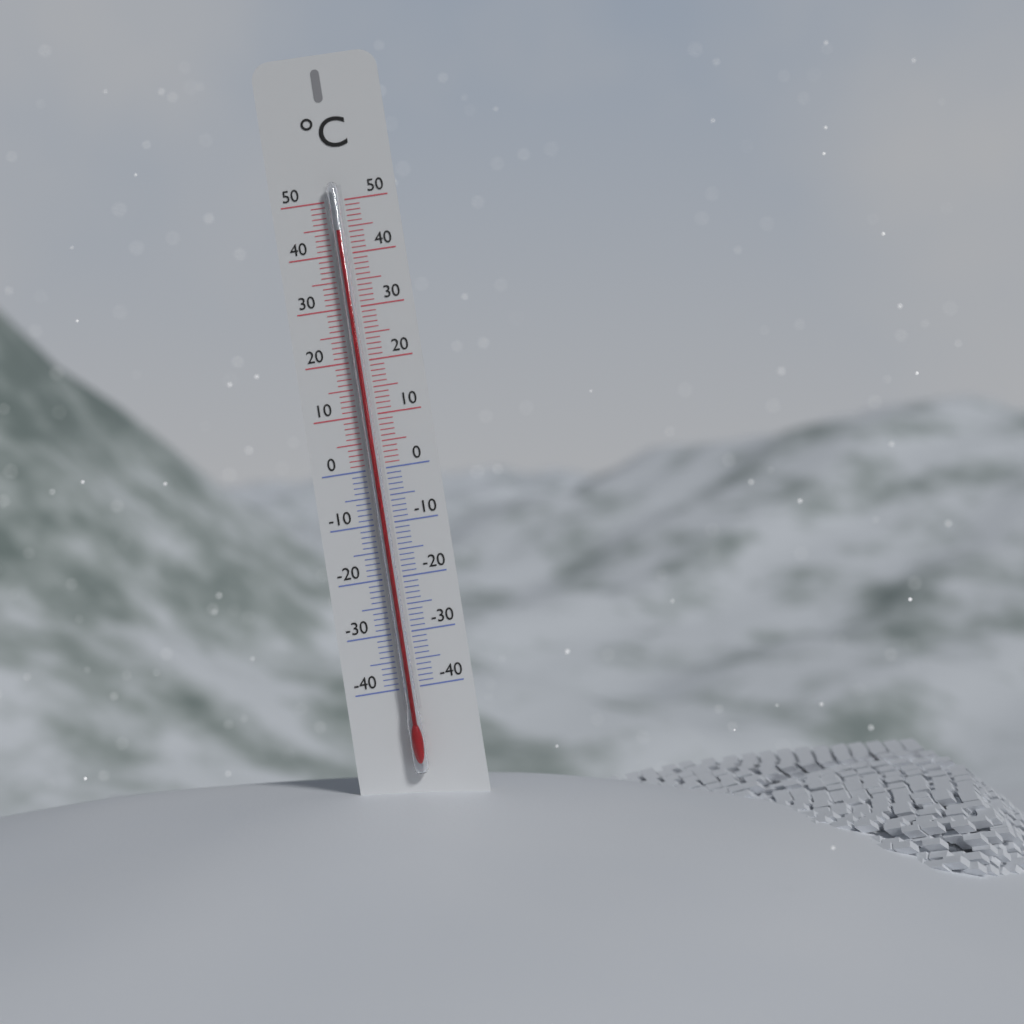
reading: 44 °C
